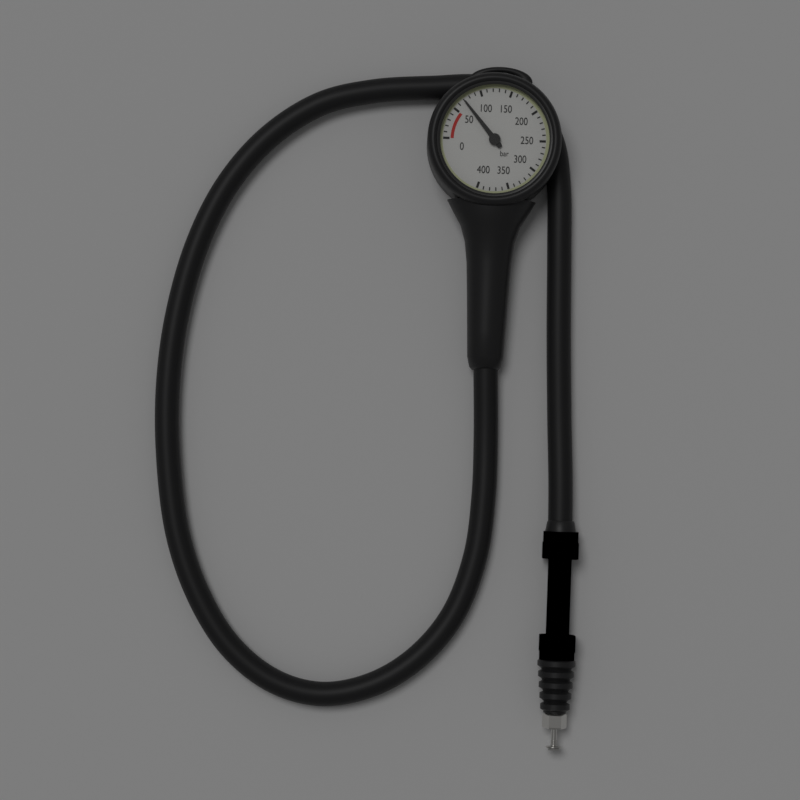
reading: 70 bar
